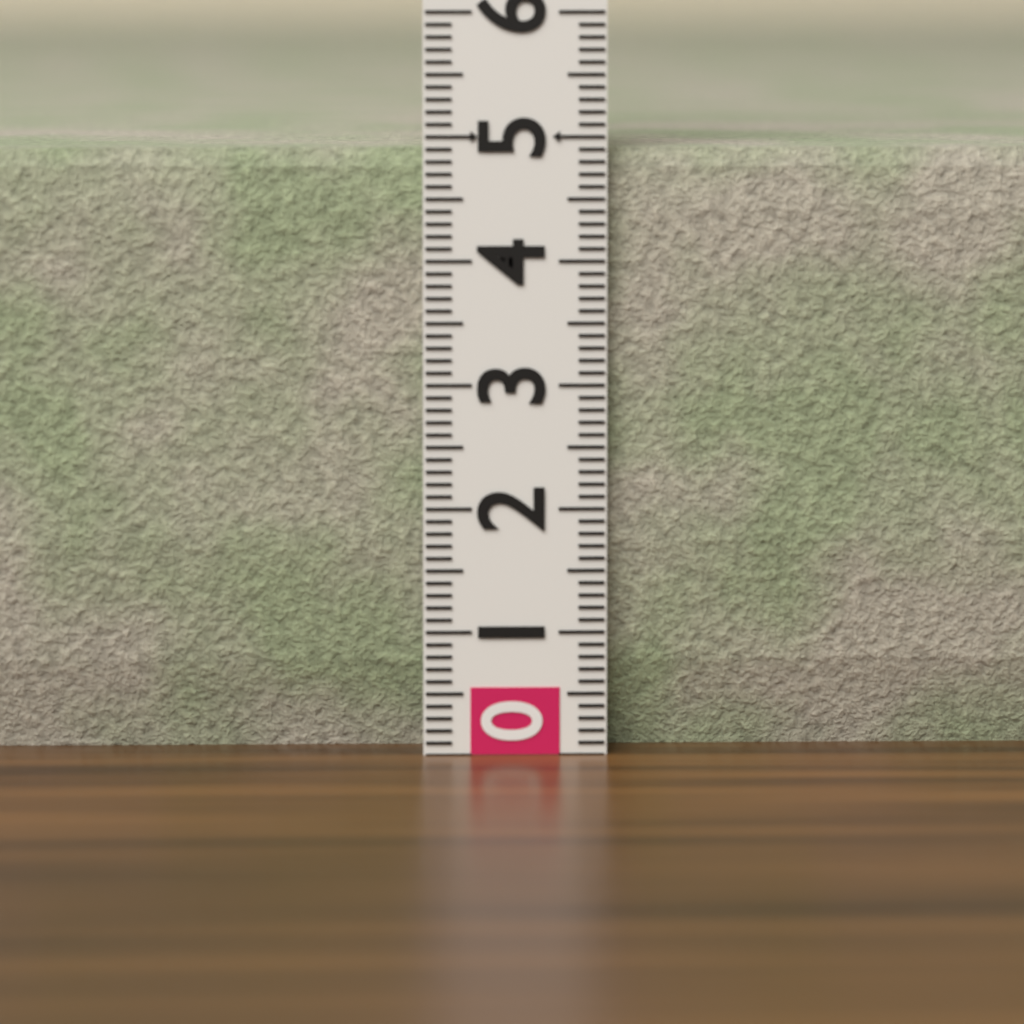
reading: 4.9 (no unit)
